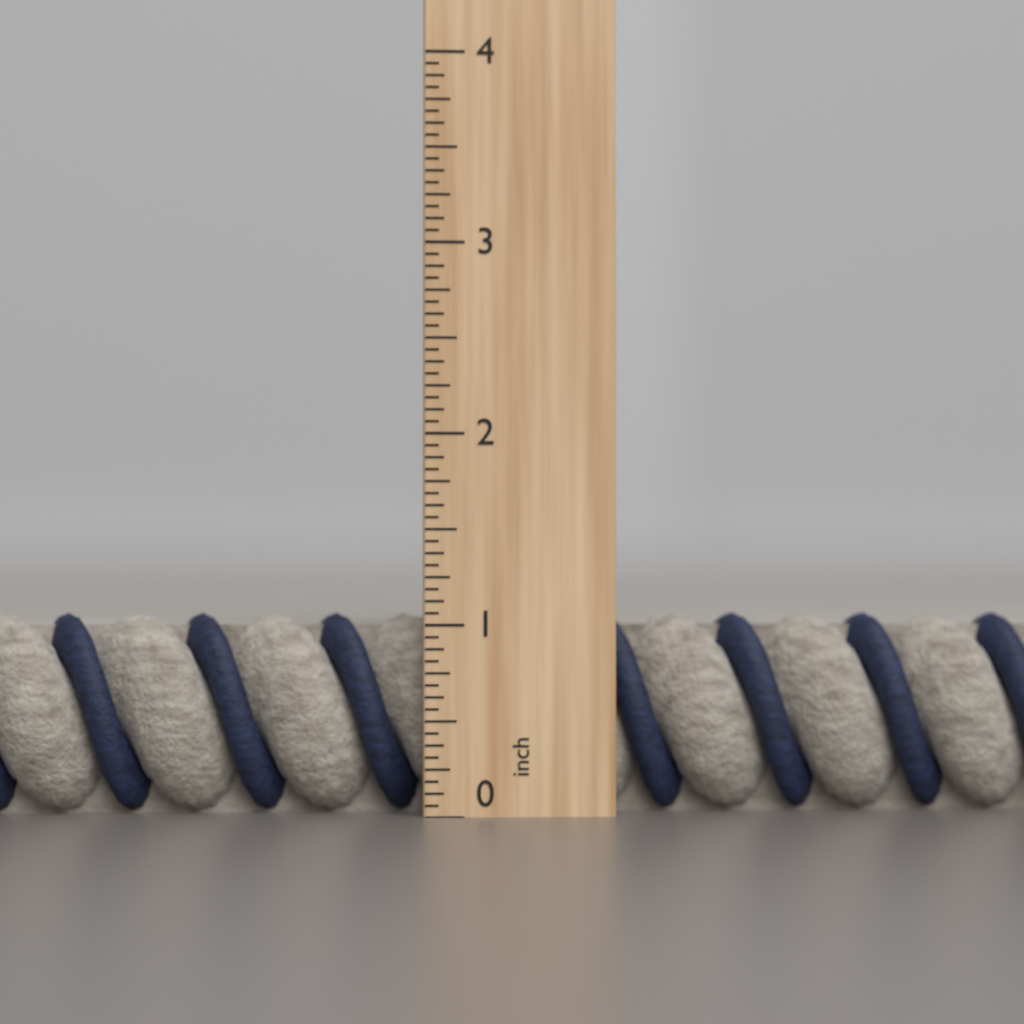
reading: 1.0625 inch
